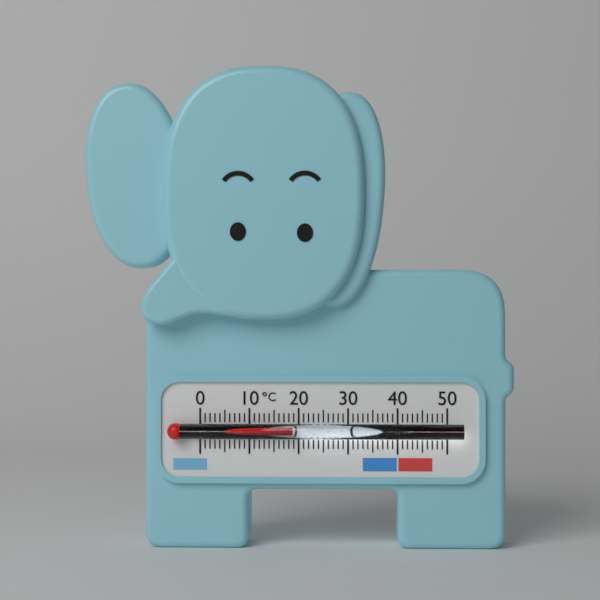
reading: 19 °C
